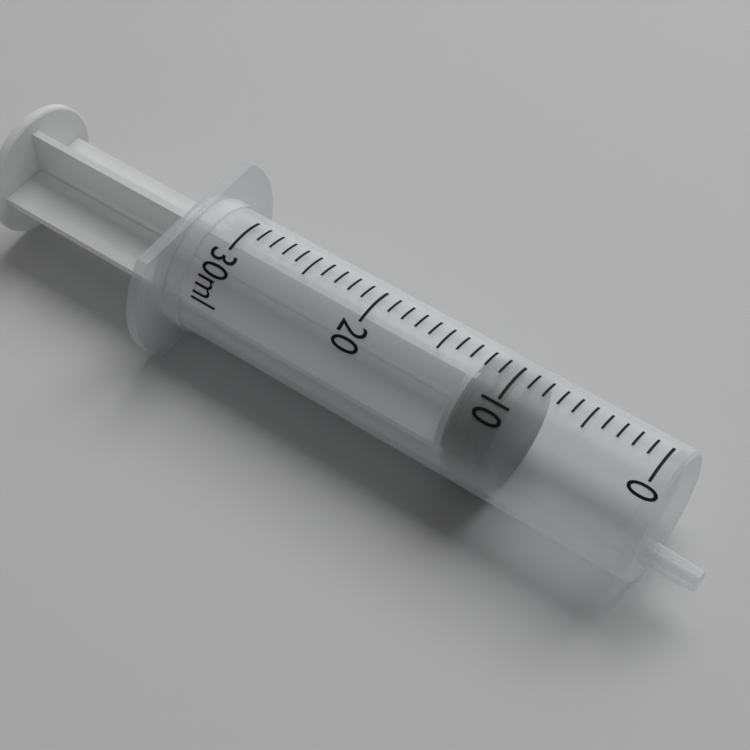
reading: 9 ml
